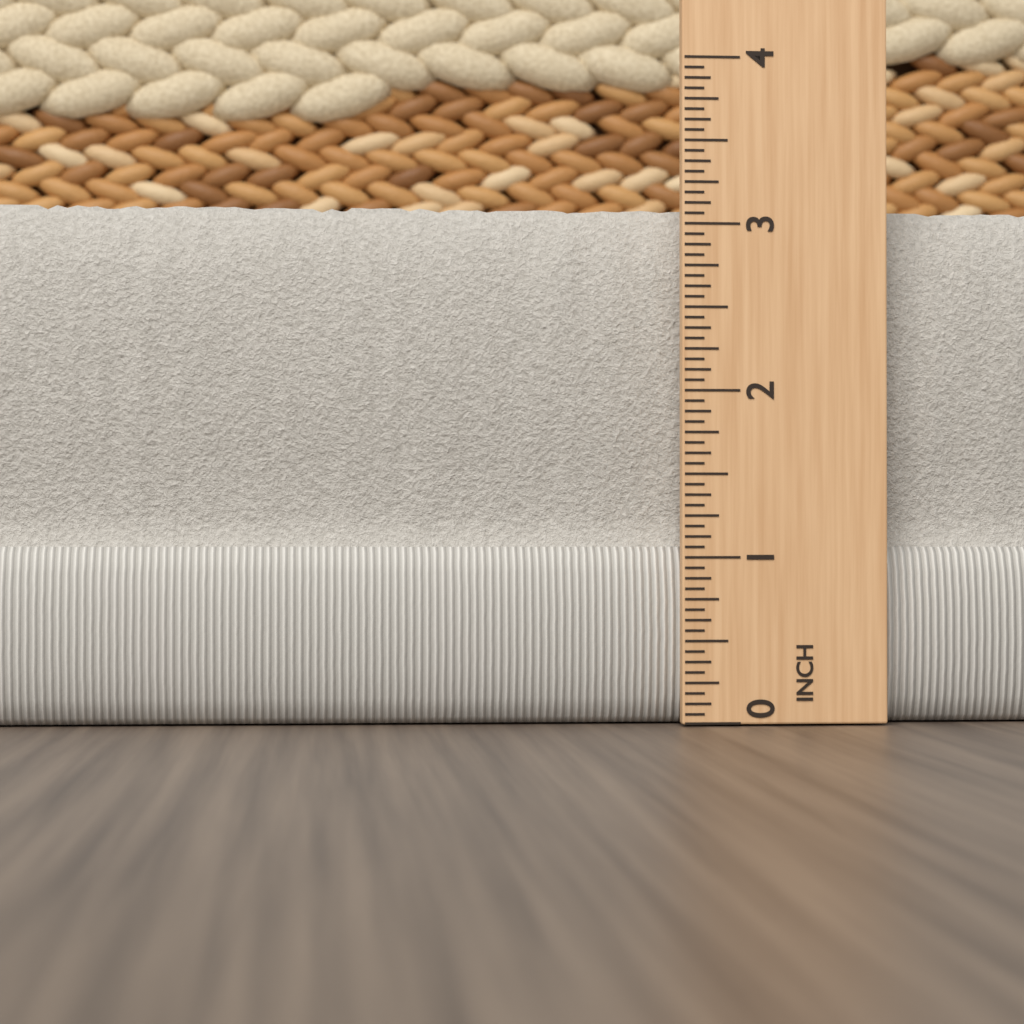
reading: 3.1250 in
